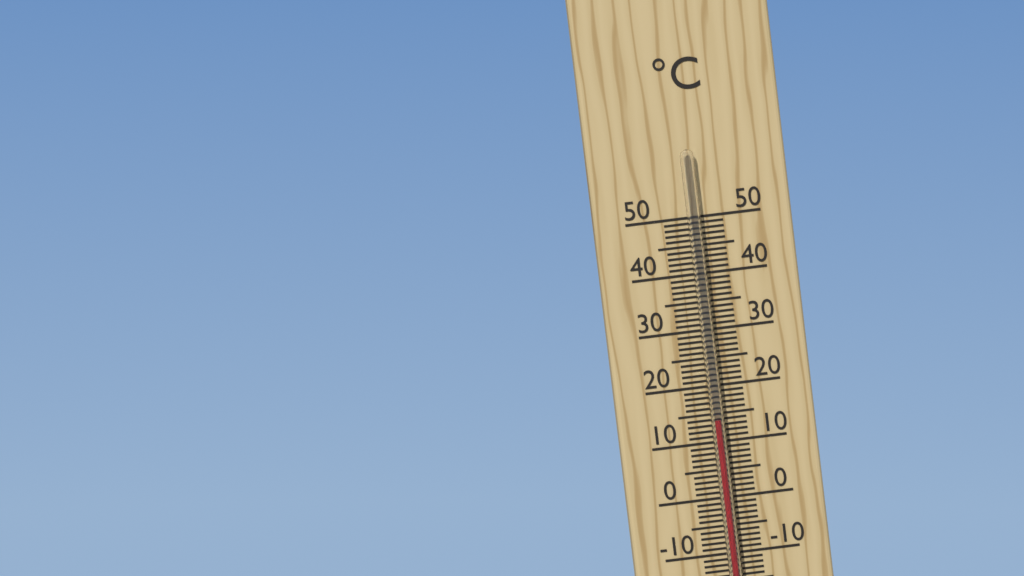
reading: 14 °C
